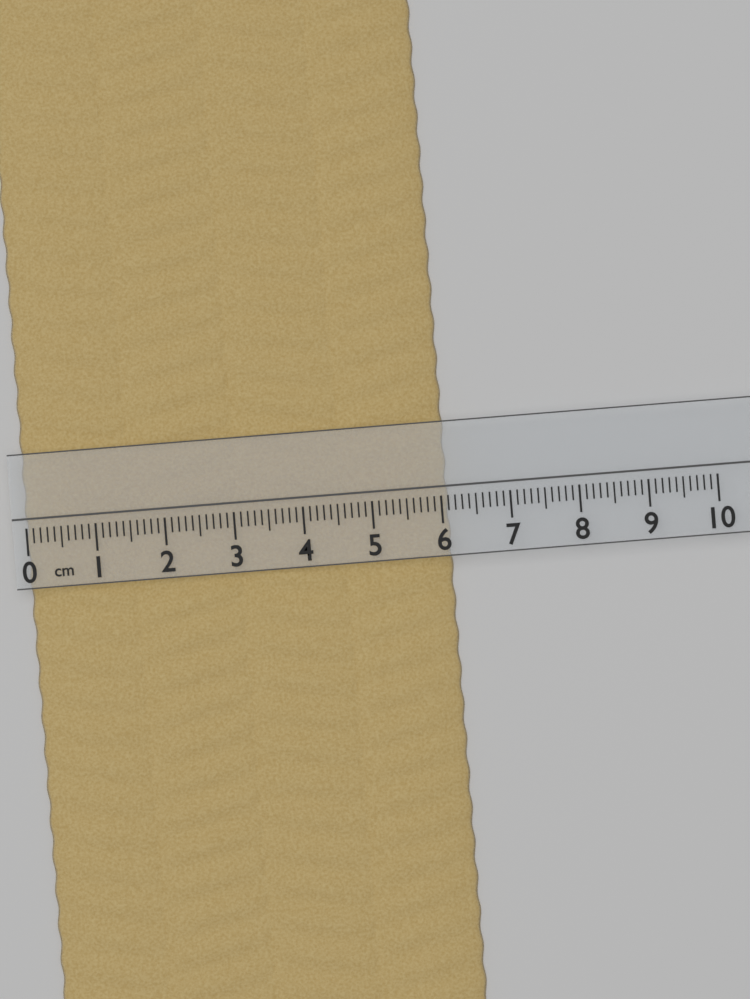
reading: 6.1 cm
